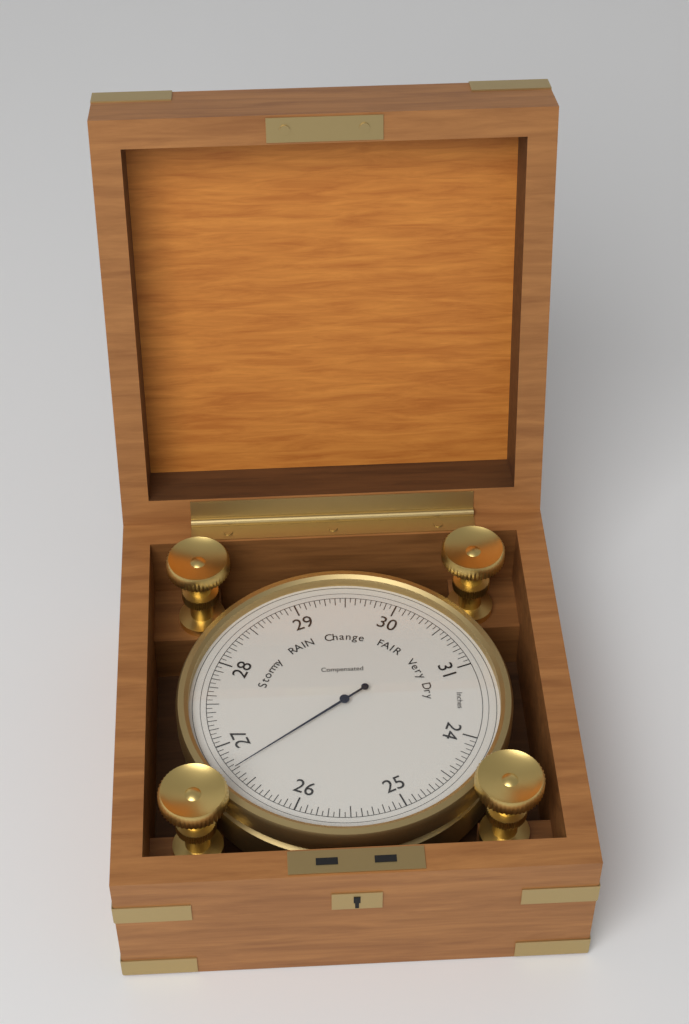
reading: 26.70 inHg
